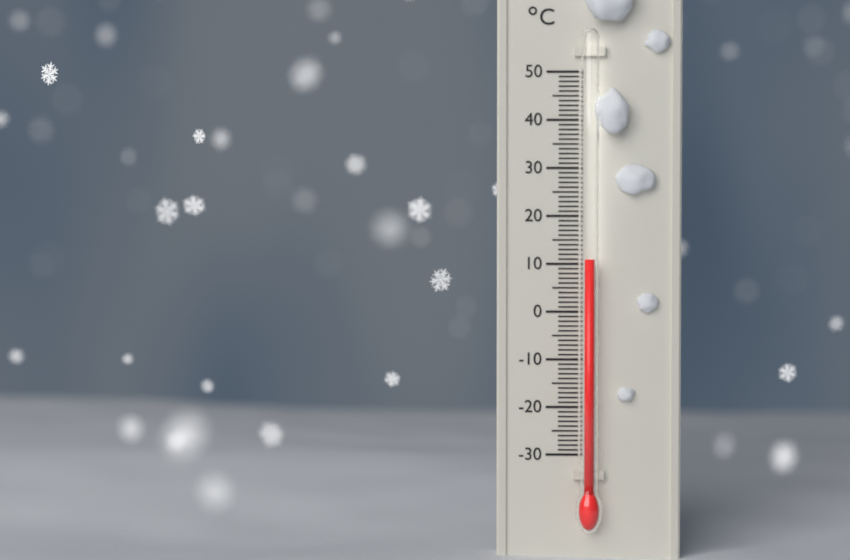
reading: 11 °C
